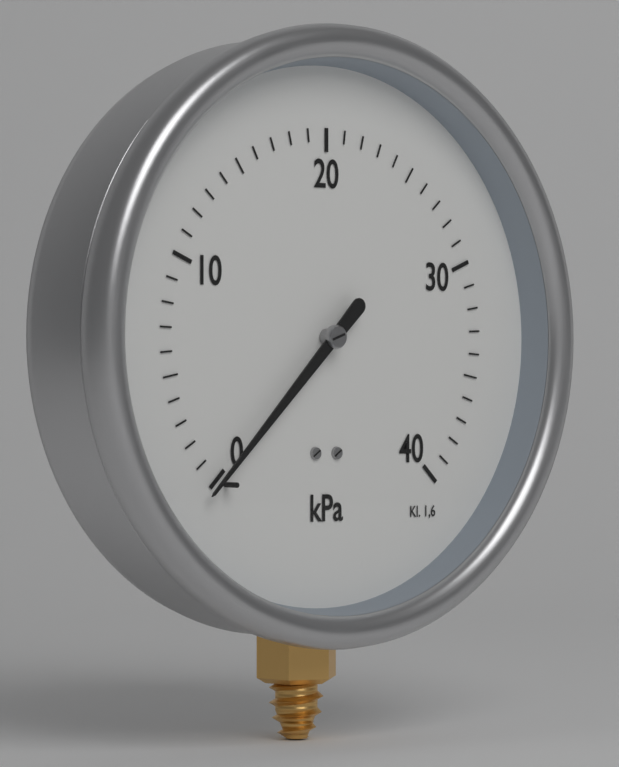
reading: 0 kPa
